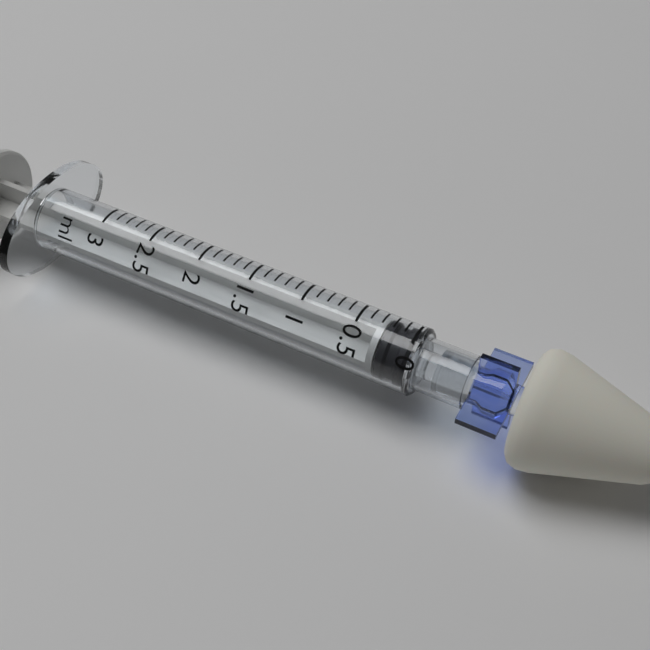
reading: 0.0 ml
